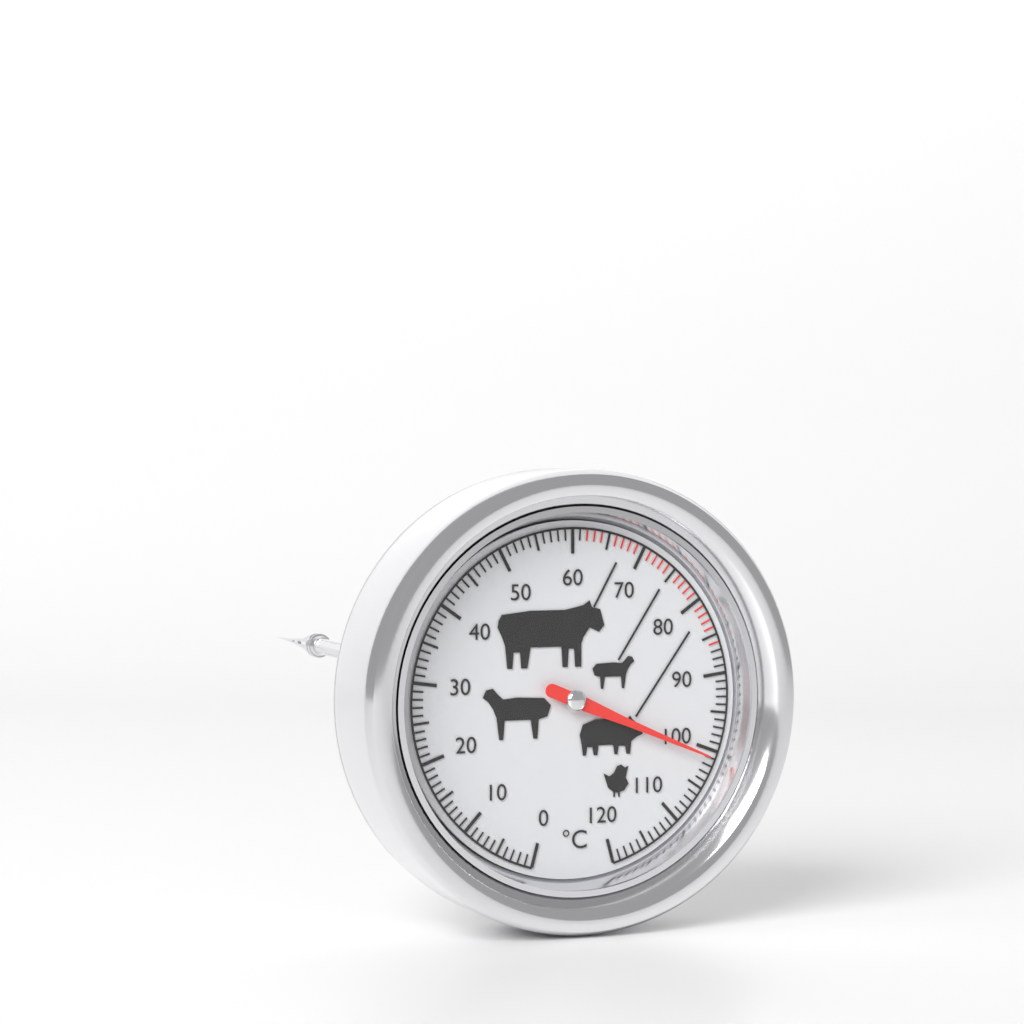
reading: 101 °C
